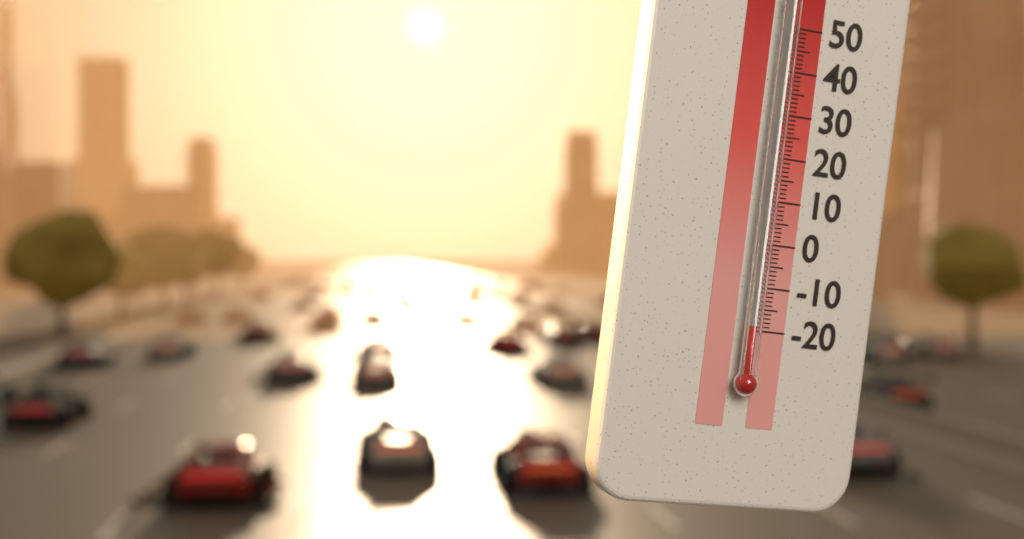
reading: -19 °C
